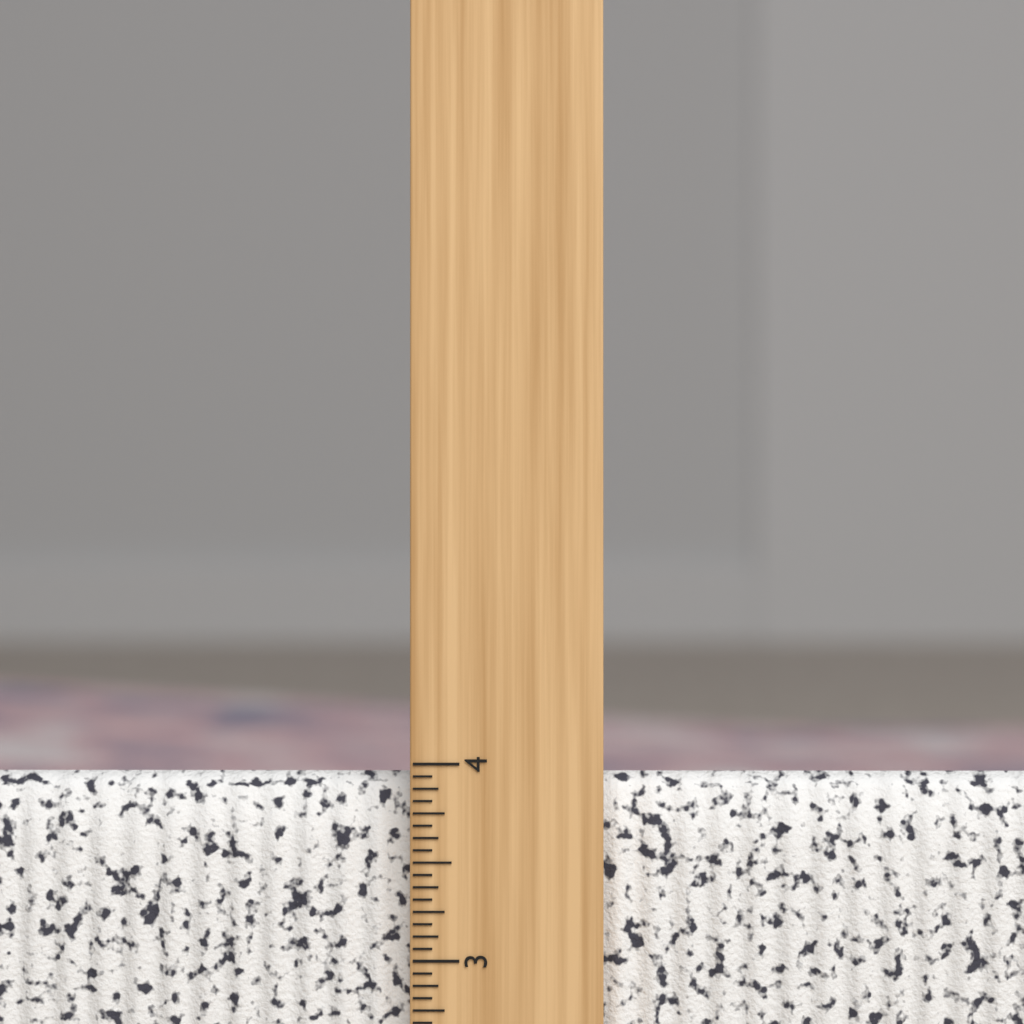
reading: 3.9375 inch
